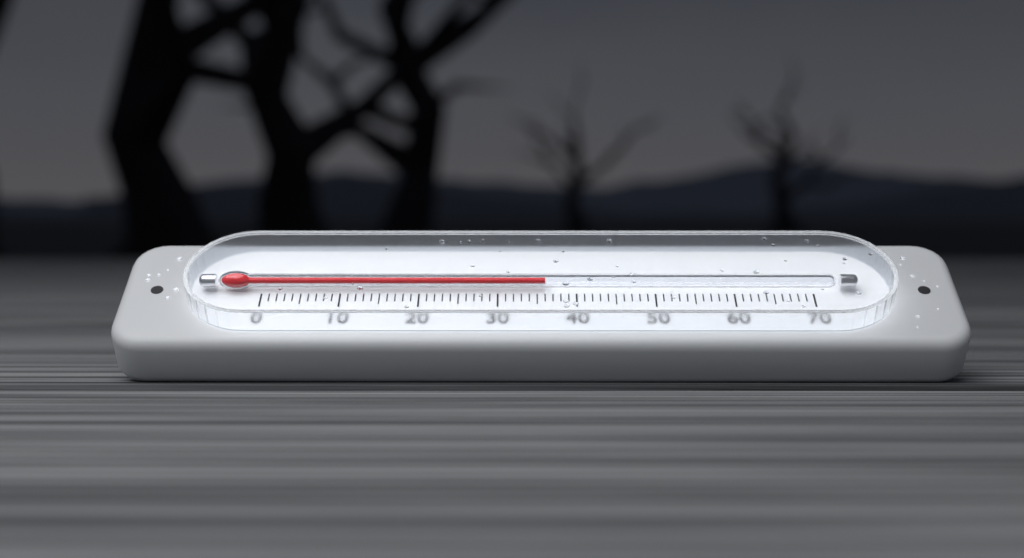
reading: 36 (no unit)
